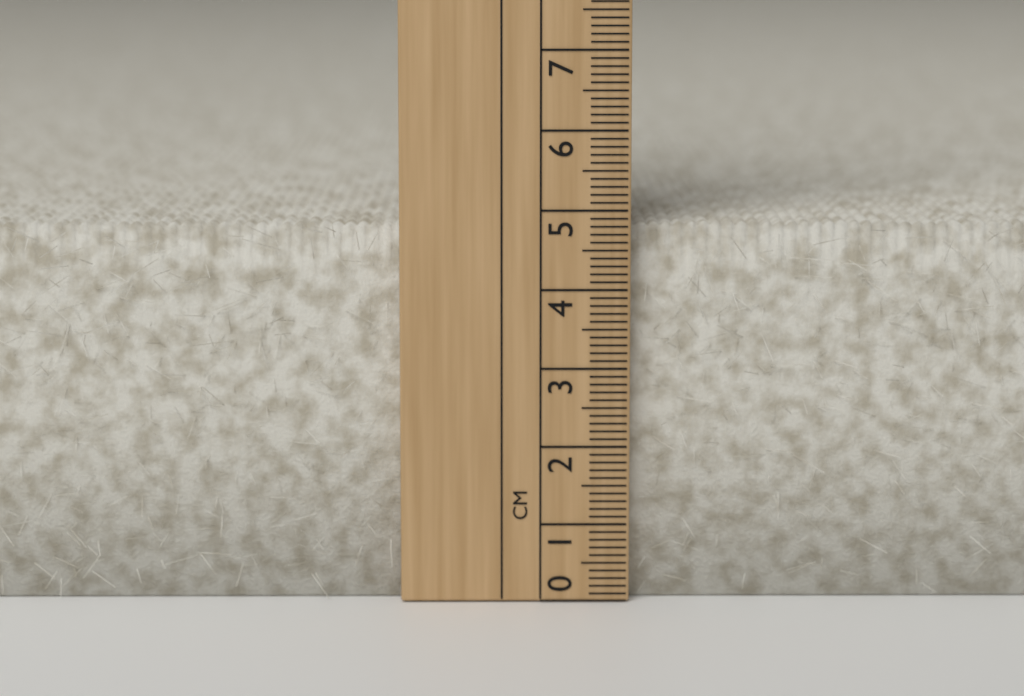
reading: 4.8 cm
